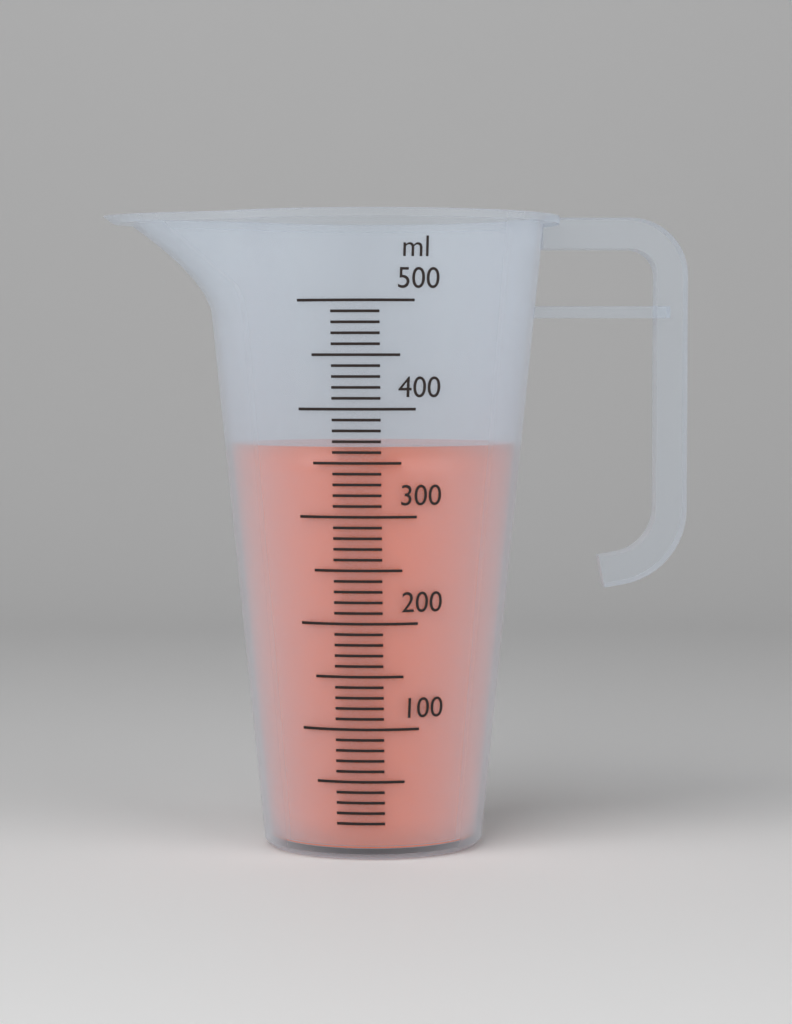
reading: 365 ml
